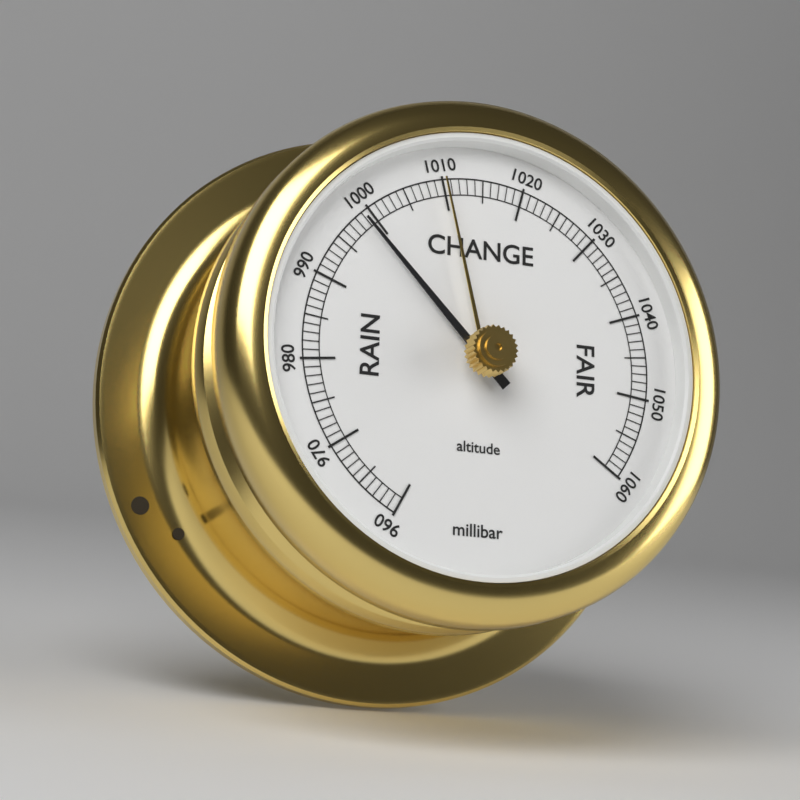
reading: 999 millibar
